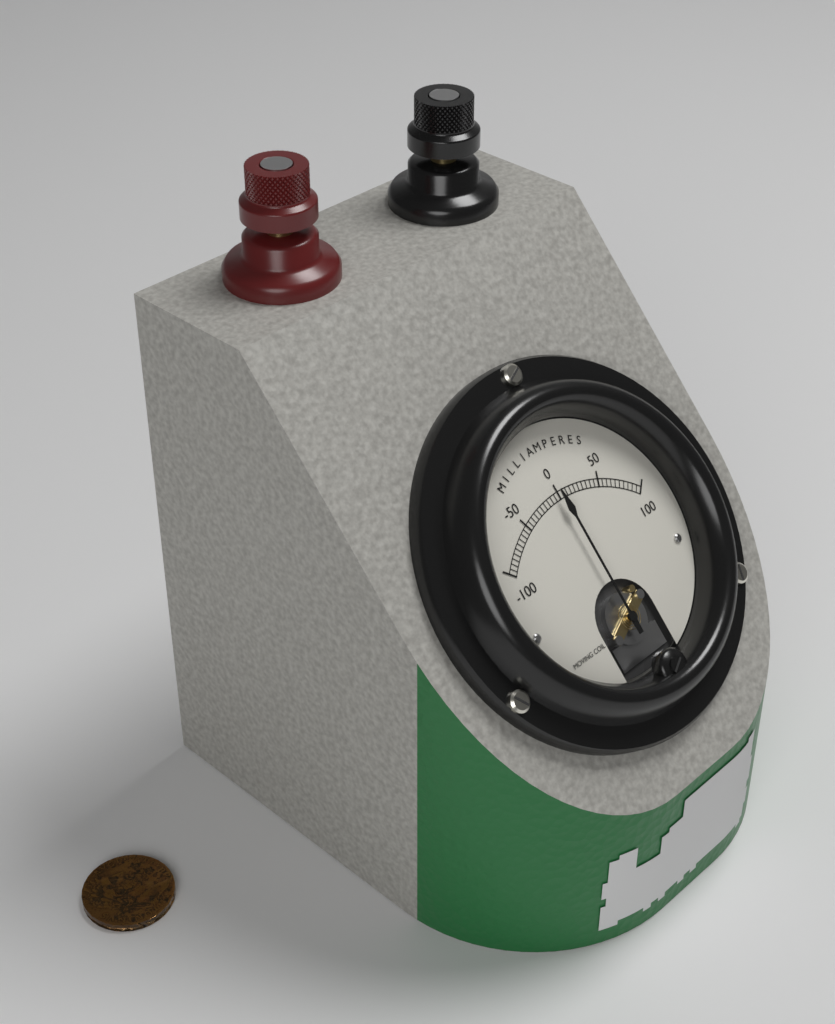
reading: 0 mA
